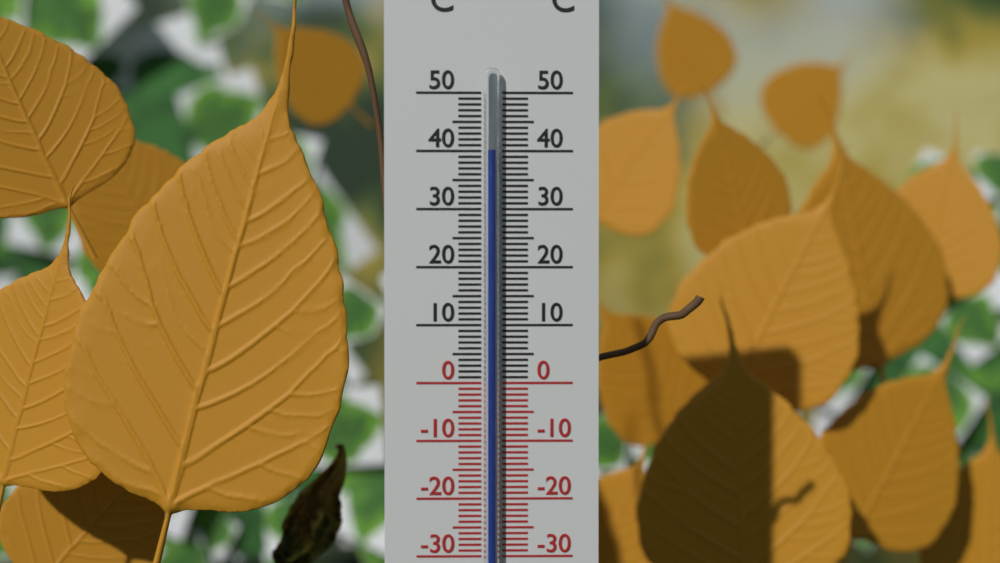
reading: 40 °C
